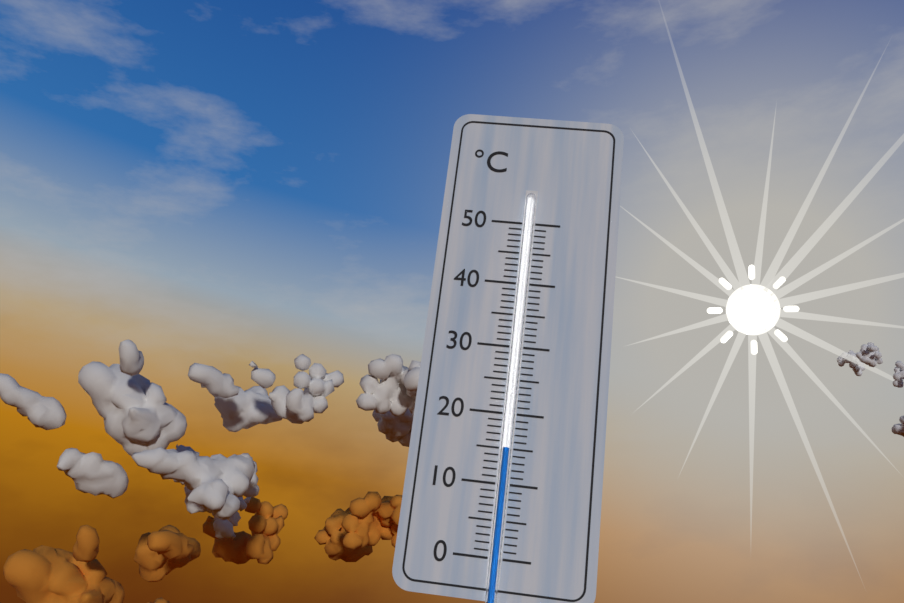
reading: 15 °C
